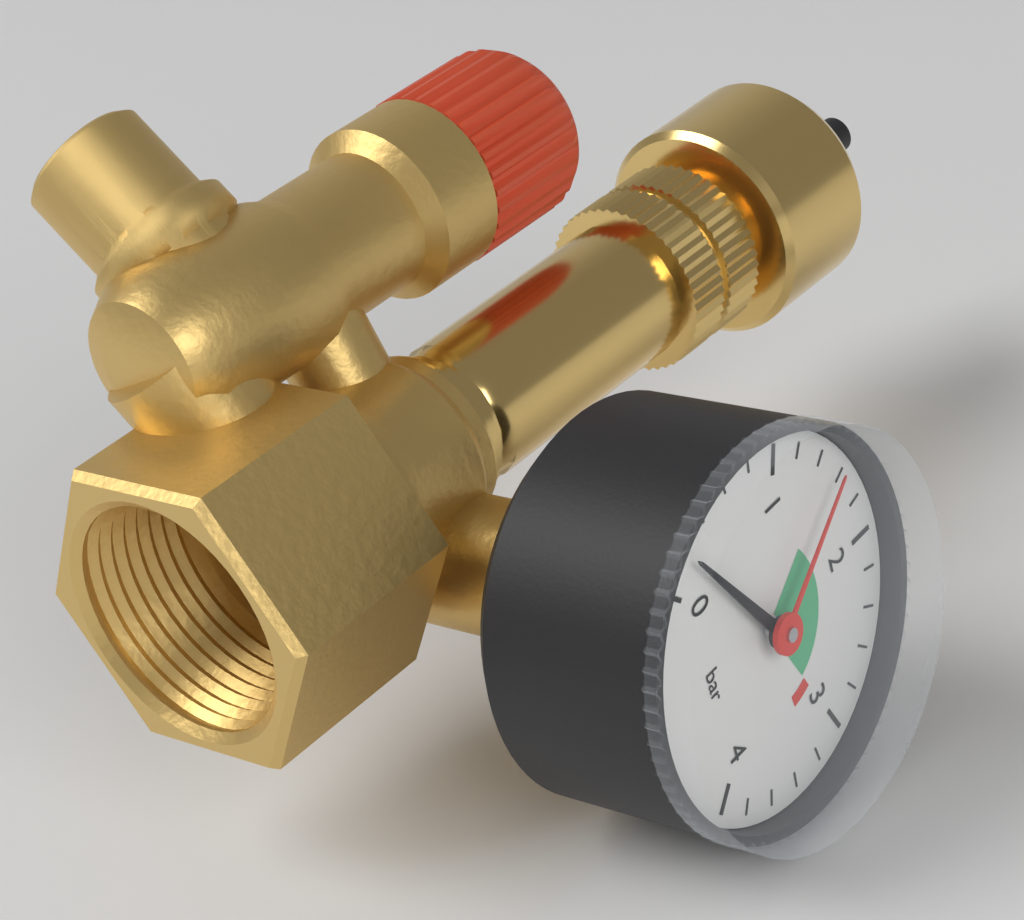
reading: 0.2 bar
